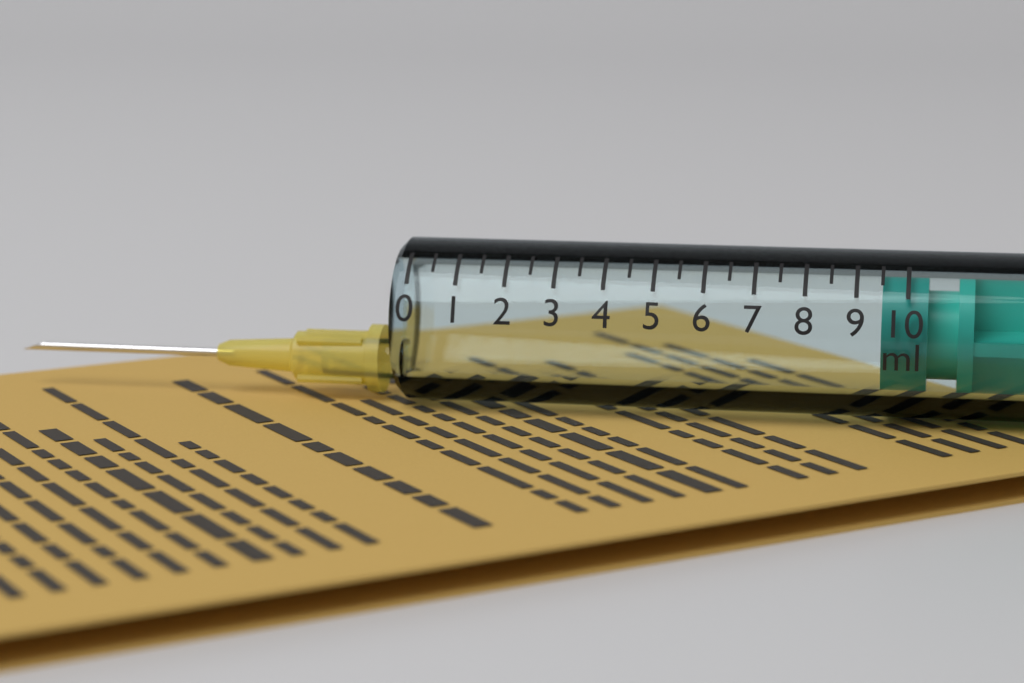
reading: 9.5 ml
